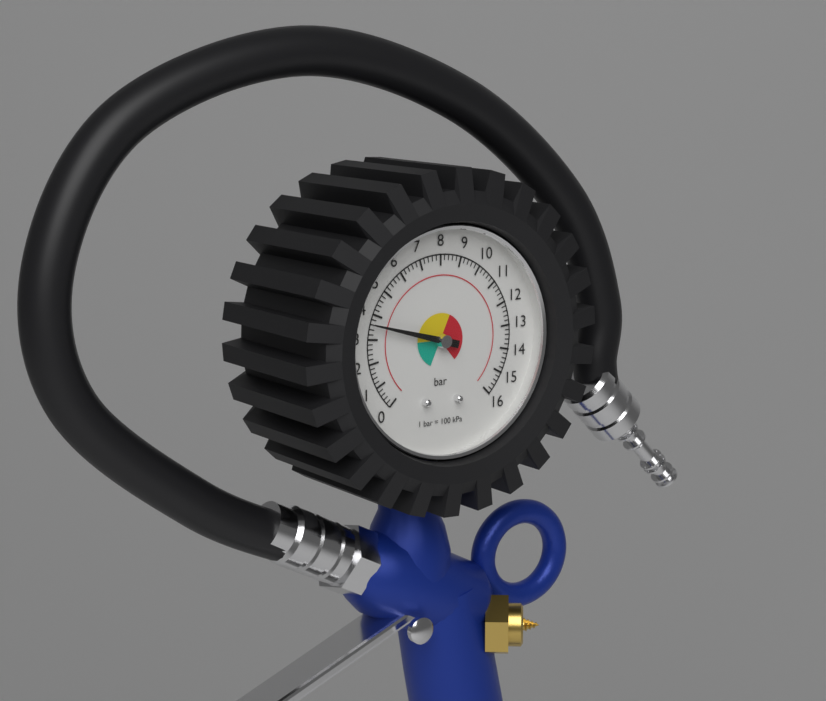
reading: 3.6 bar
